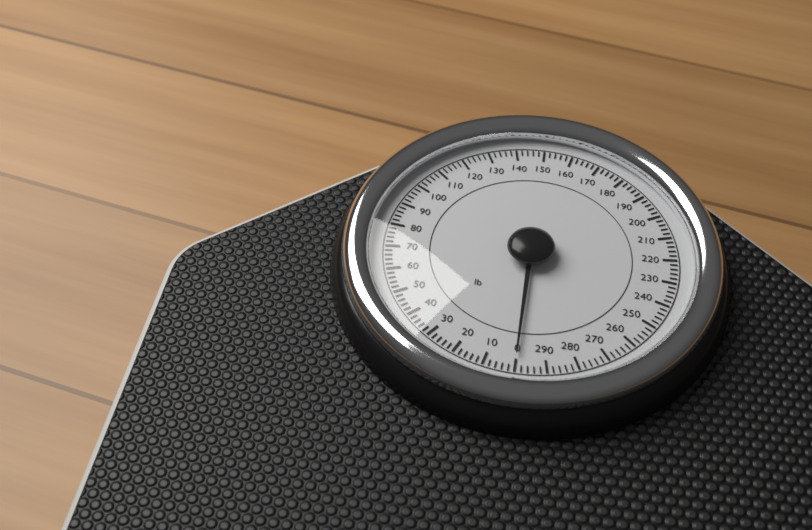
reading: 0 lb
